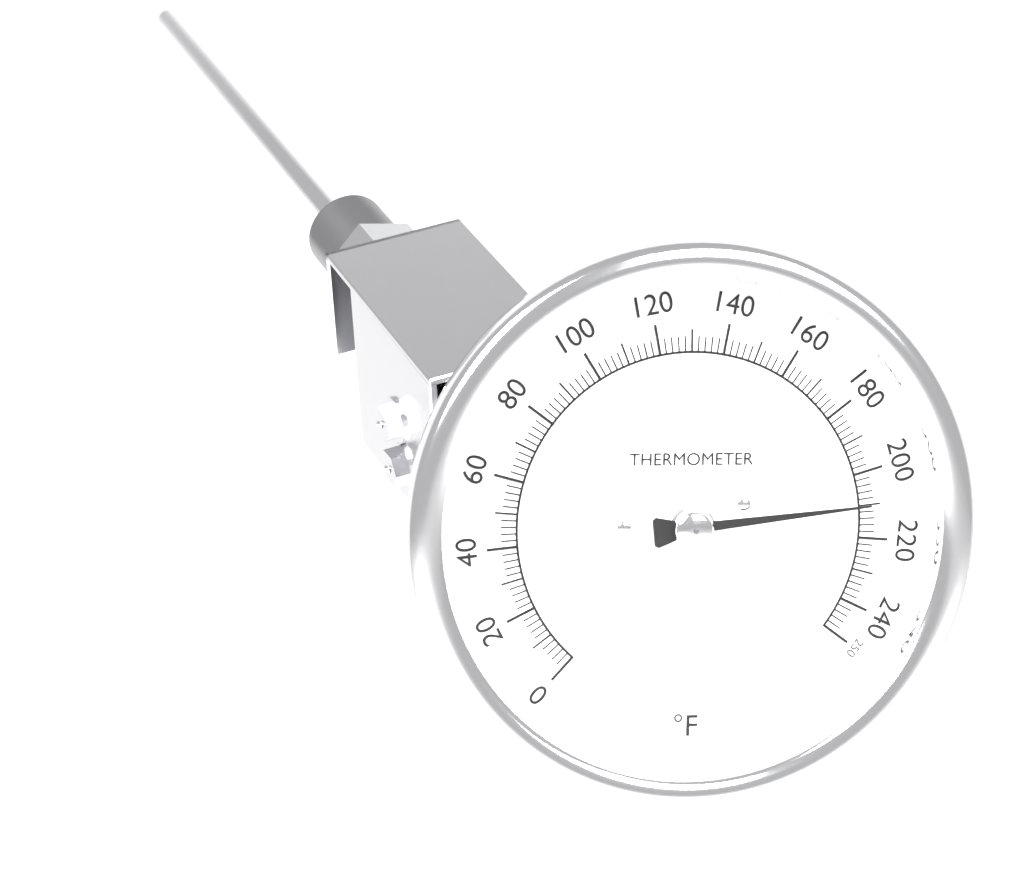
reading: 210 °F
